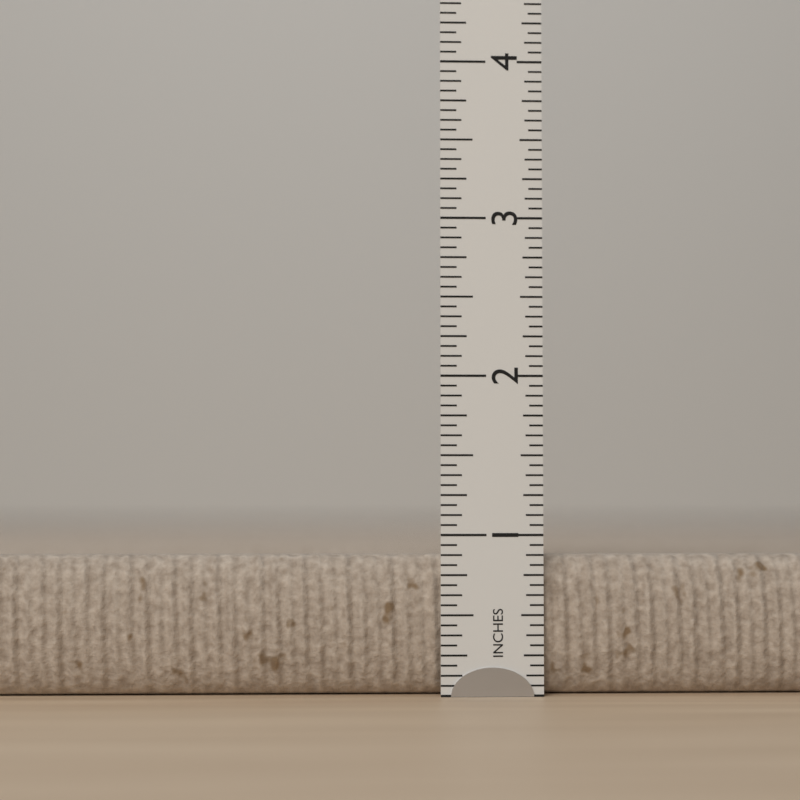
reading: 0.8750 in
